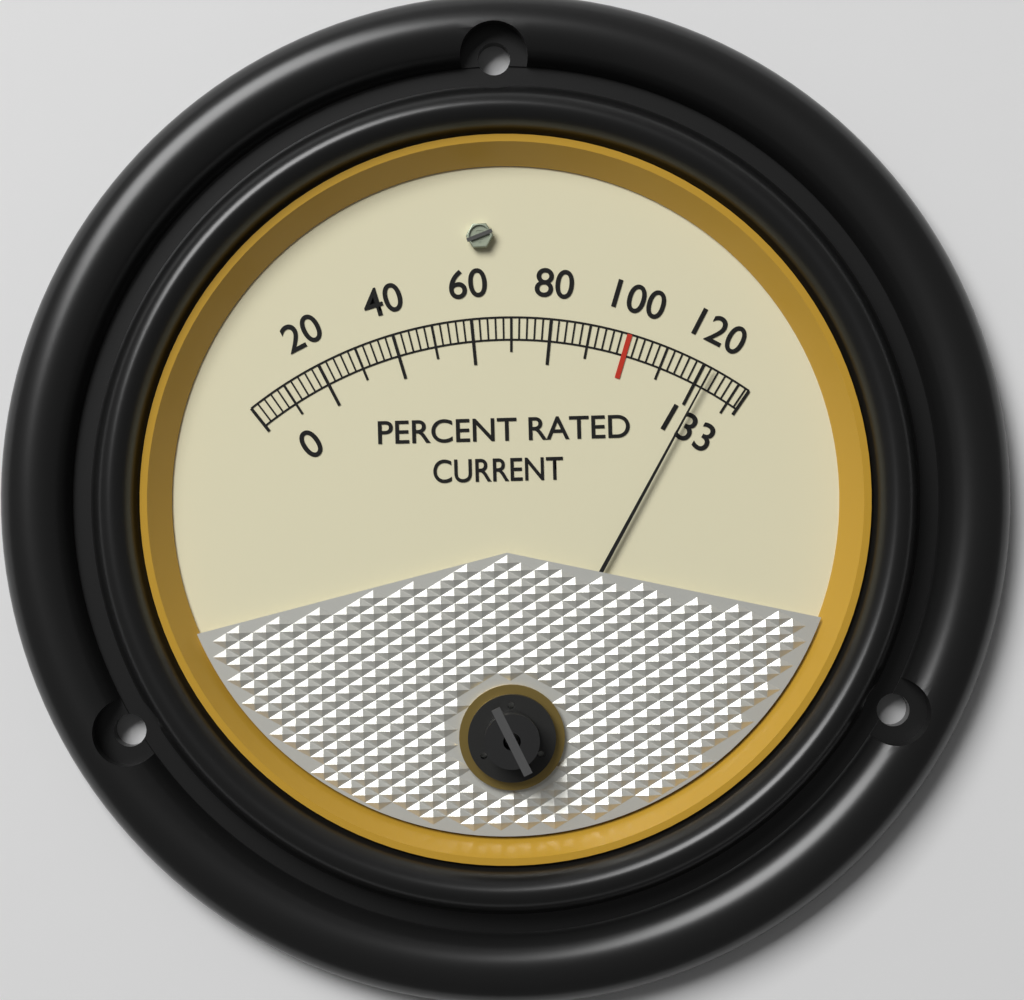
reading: 122 %
